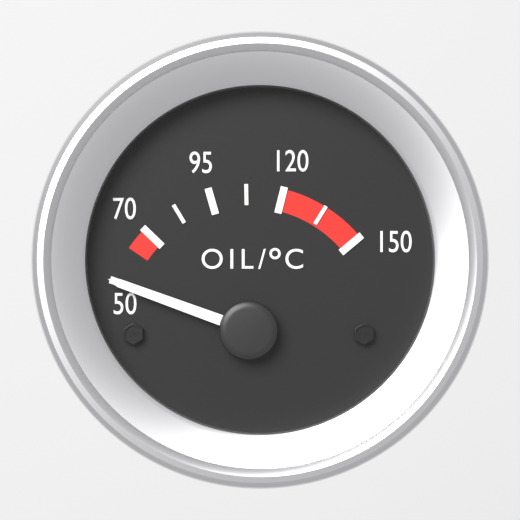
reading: 50.0 °C
